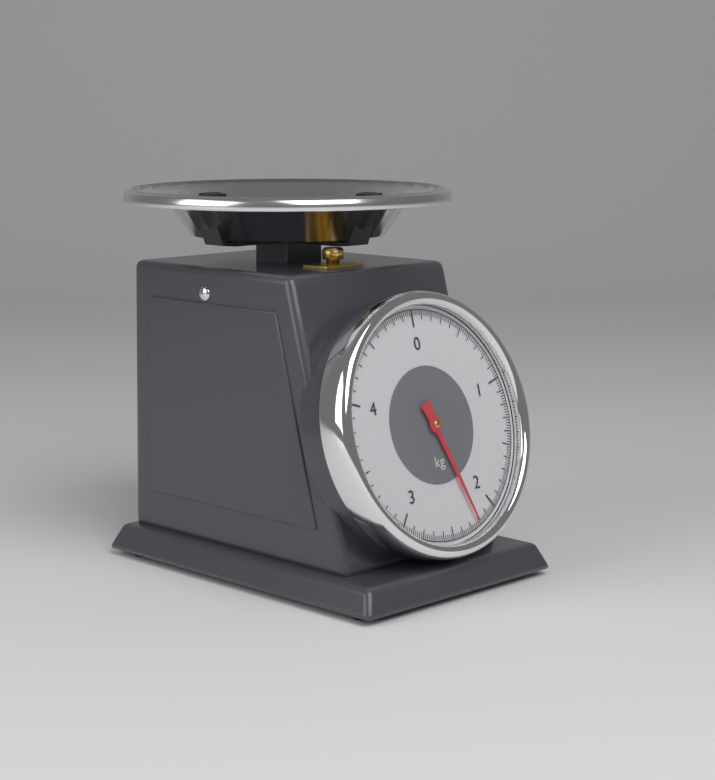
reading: 2.22 kg
